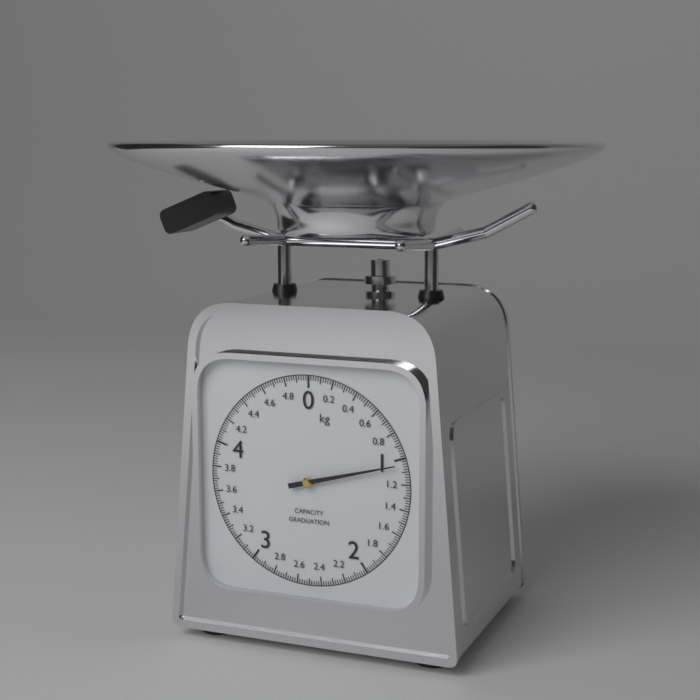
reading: 1.04 kg
